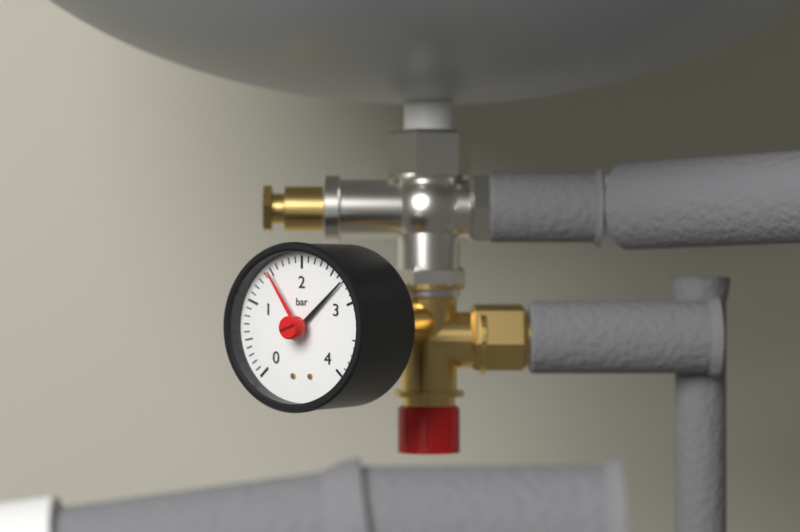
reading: 2.7 bar
